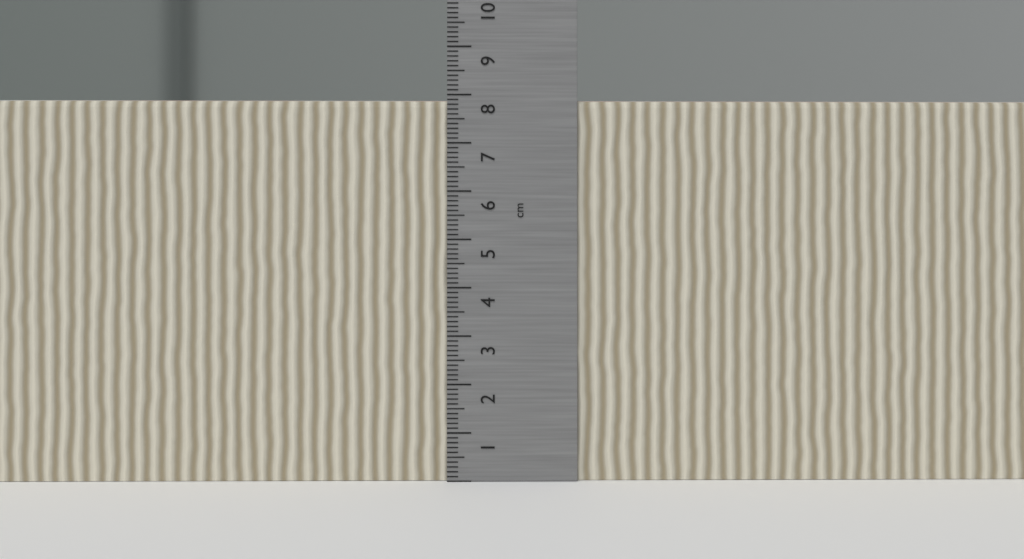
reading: 7.9 cm
